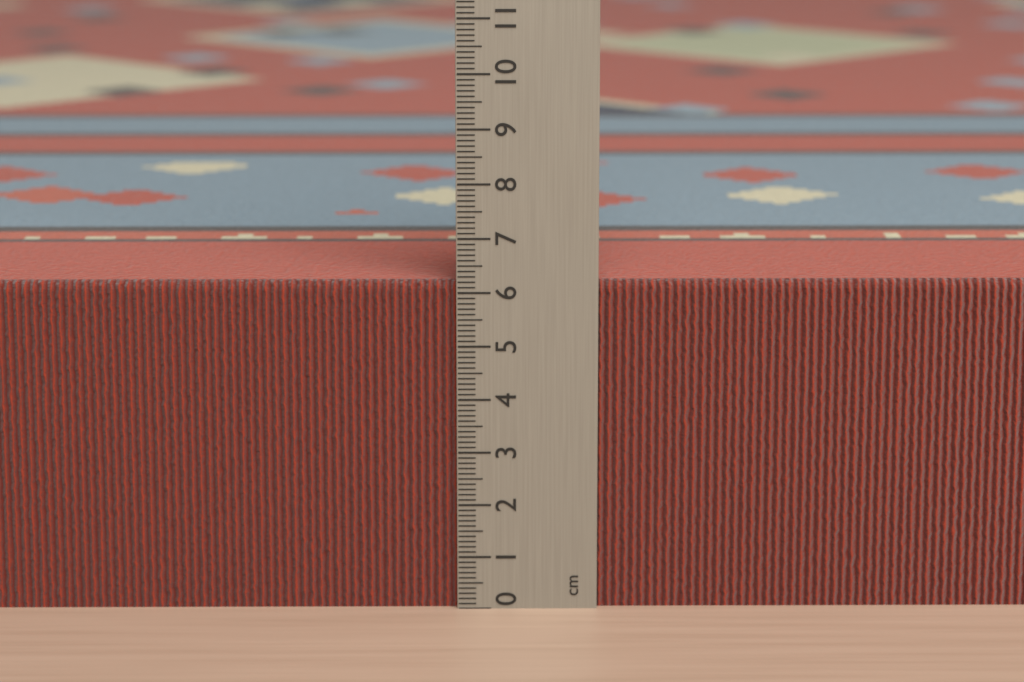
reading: 6.2 cm
